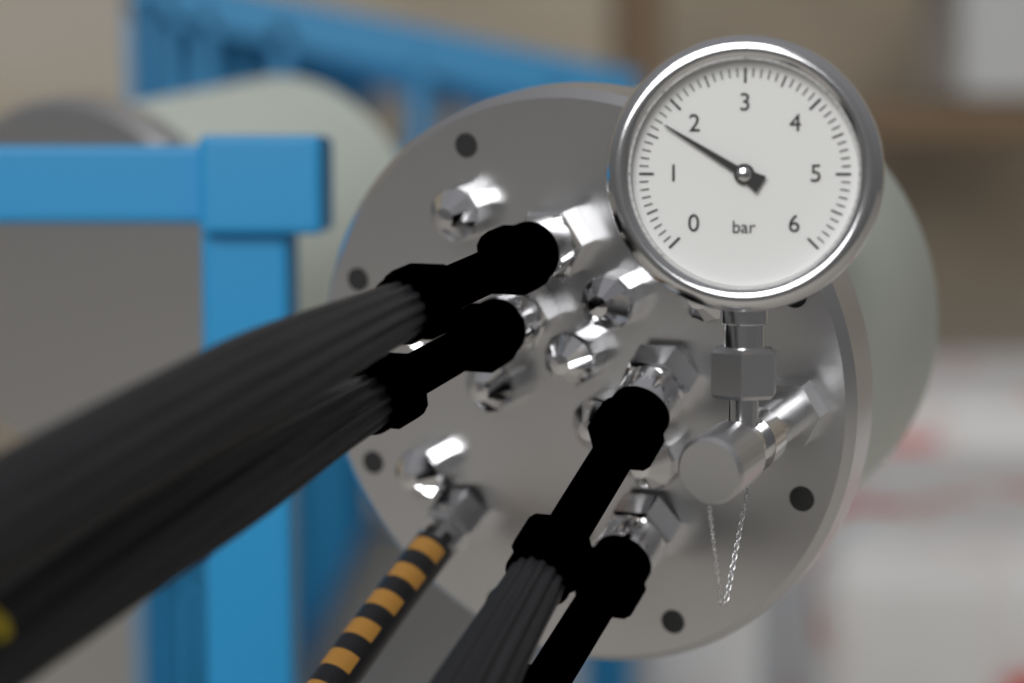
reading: 1.7 bar
